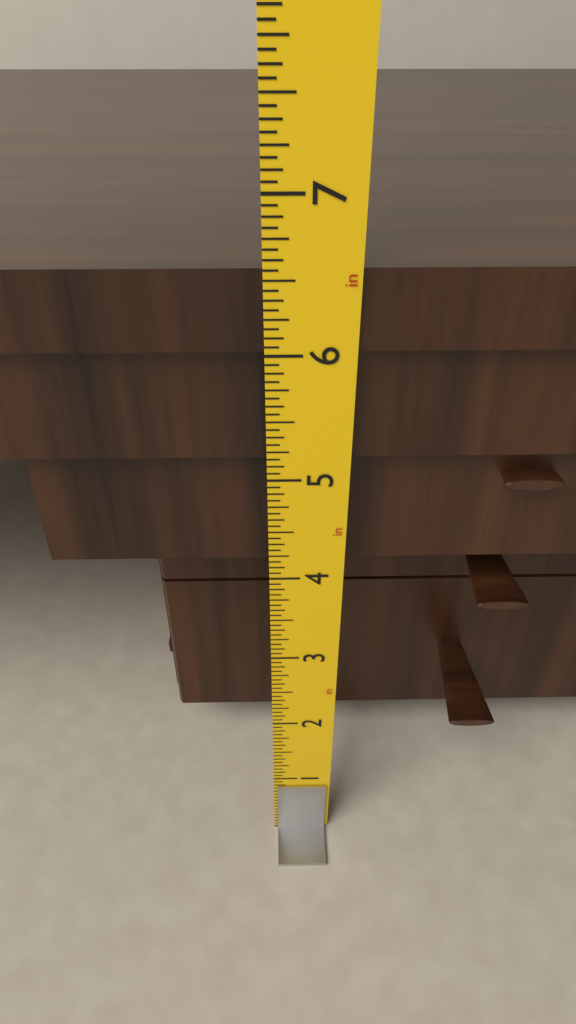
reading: 6.5625 in
